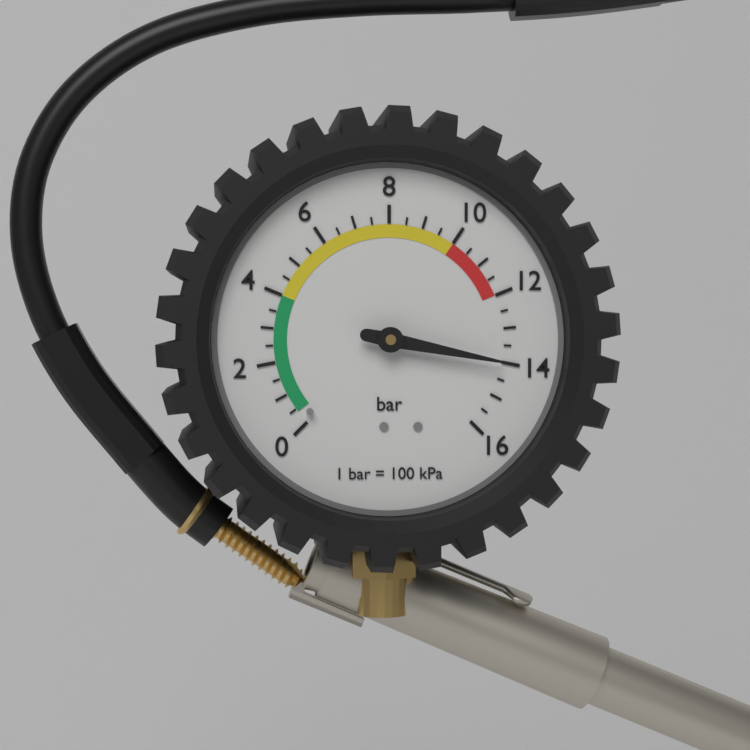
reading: 14.0 bar
